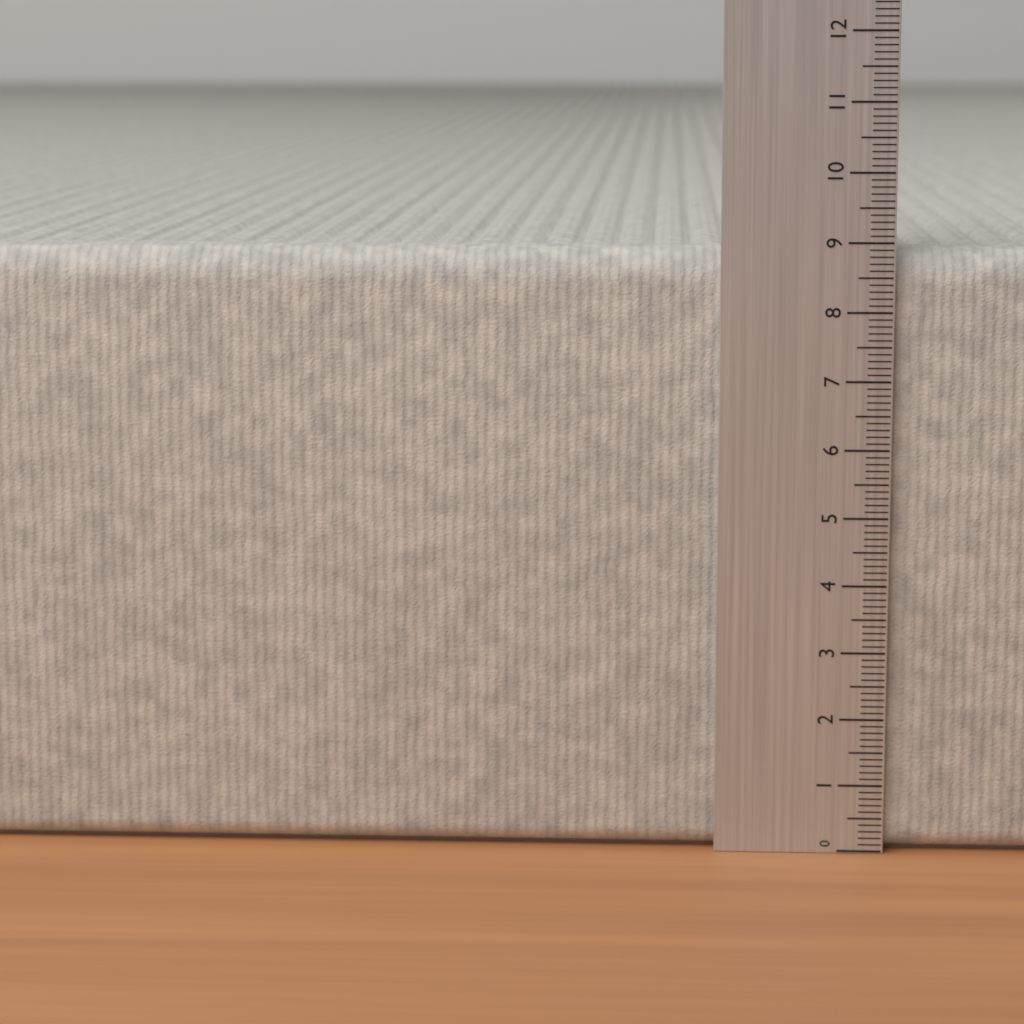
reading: 8.9 (no unit)
